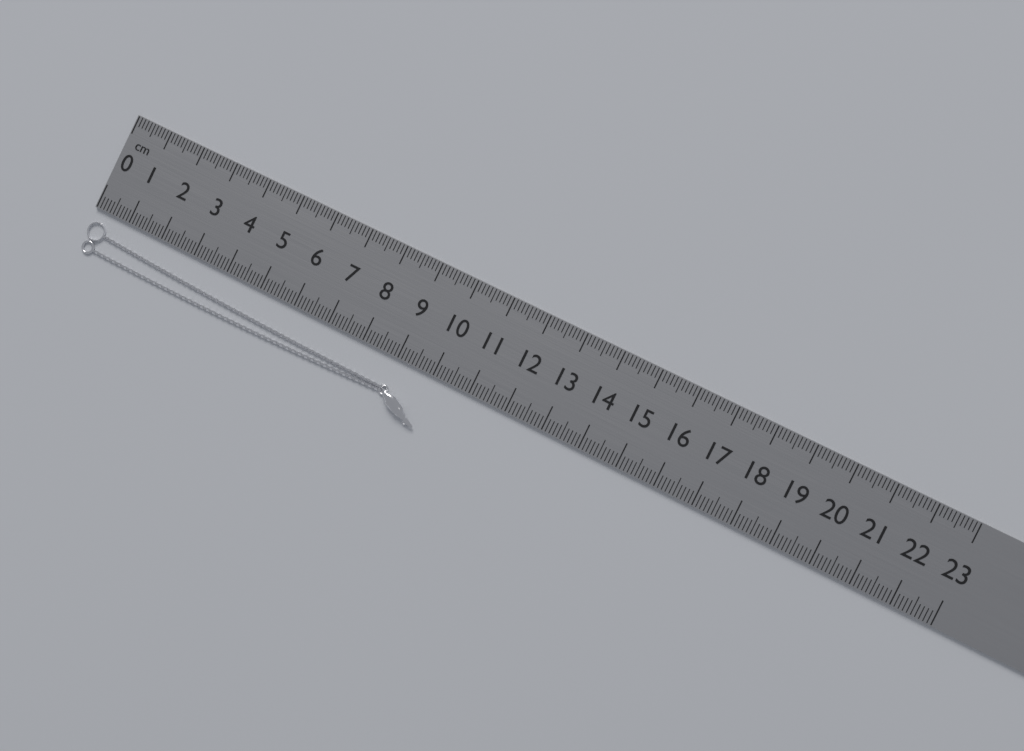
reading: 10.1 cm
